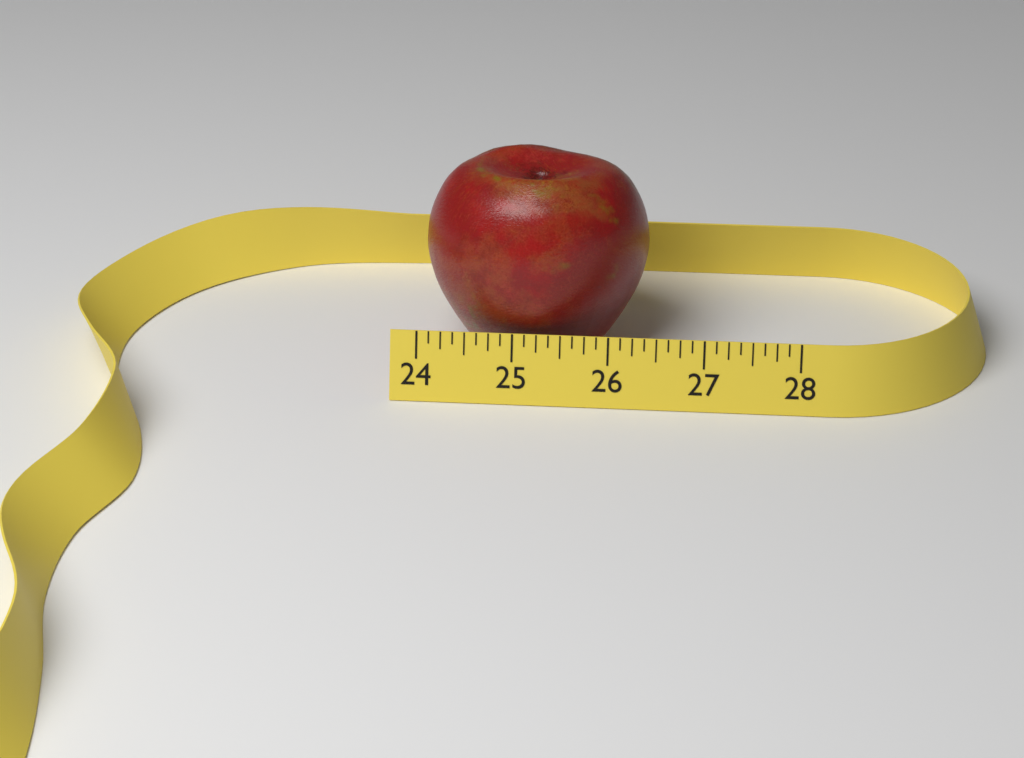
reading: 26.375 (no unit)
